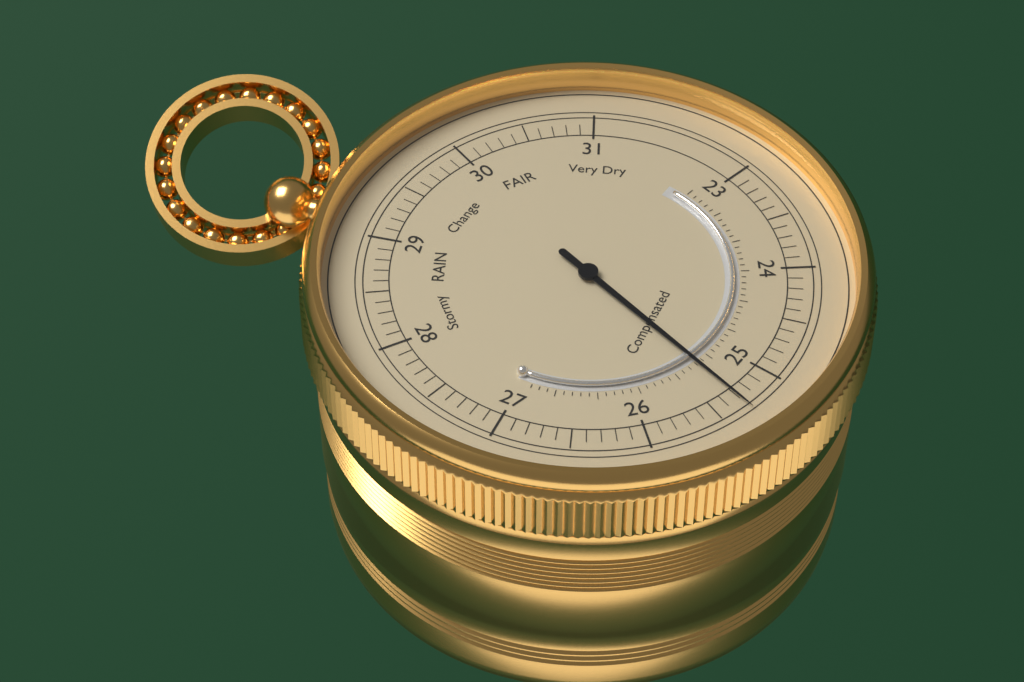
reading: 25.3 (no unit)
